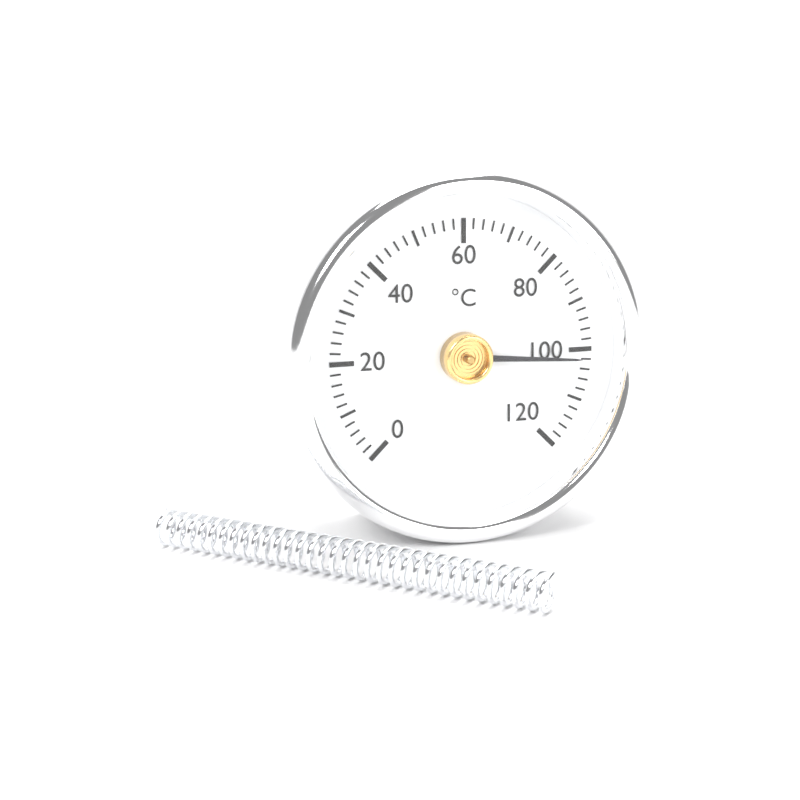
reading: 102 °C
